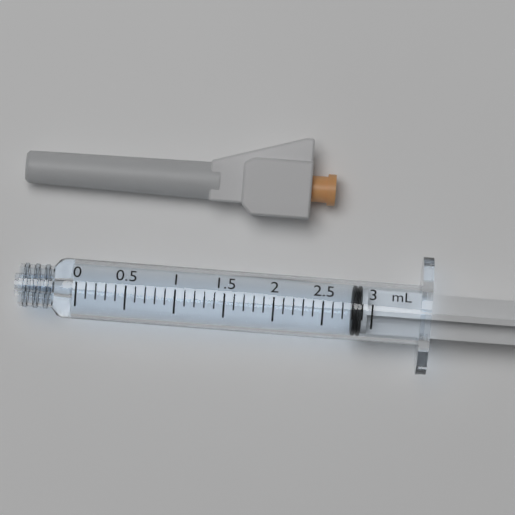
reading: 2.8 ml
